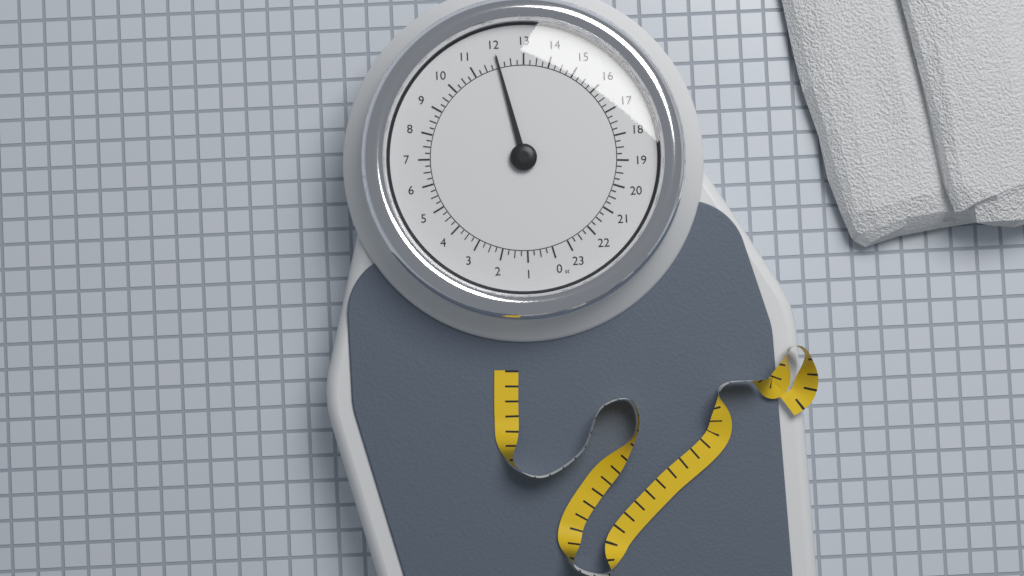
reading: 12.00 st
